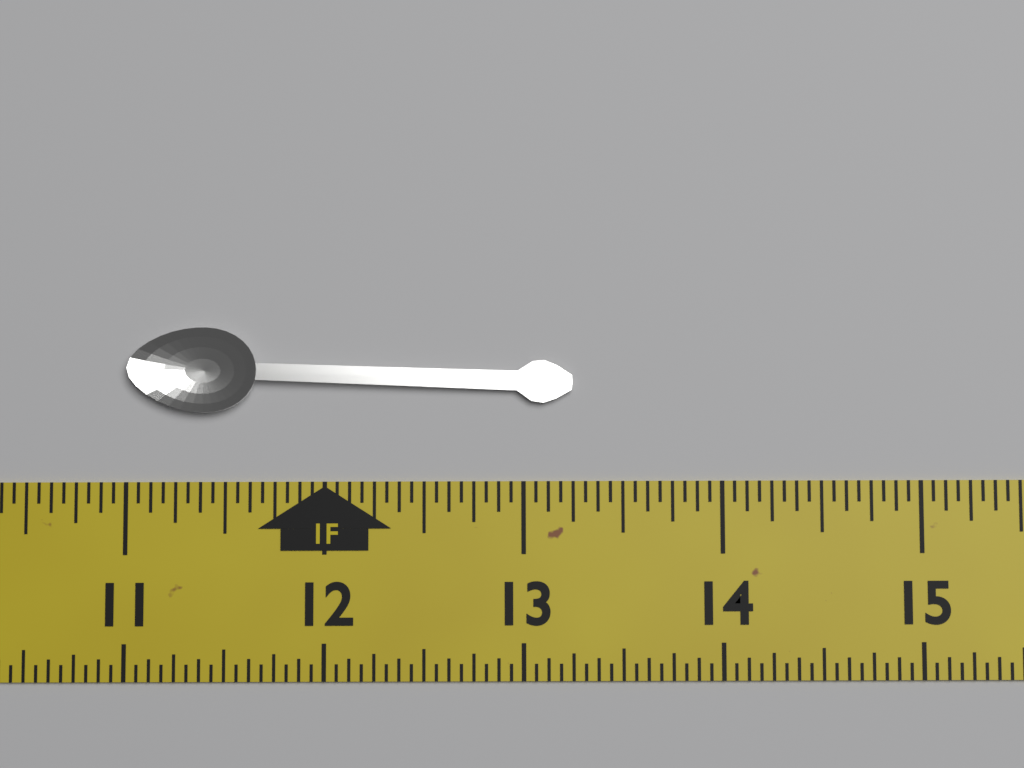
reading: 13.2500 in
